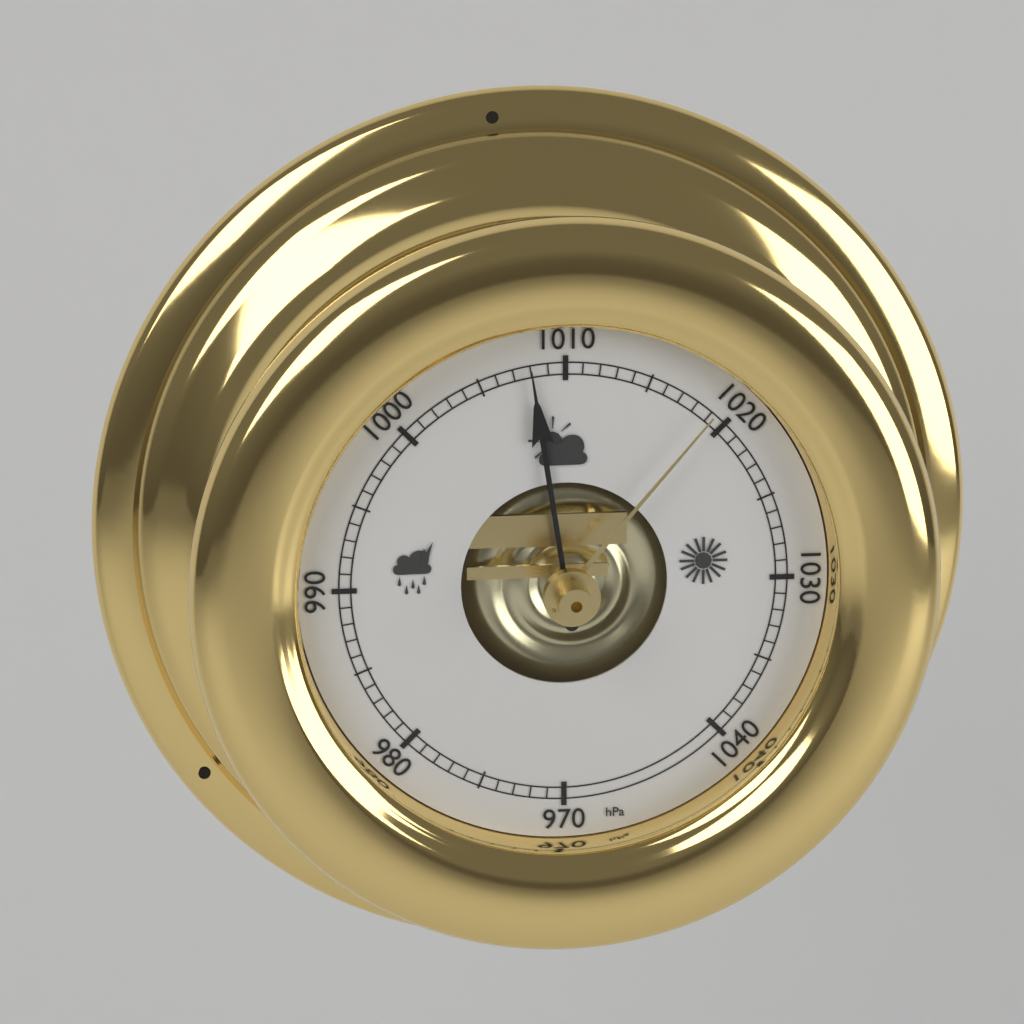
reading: 1008 hPa
